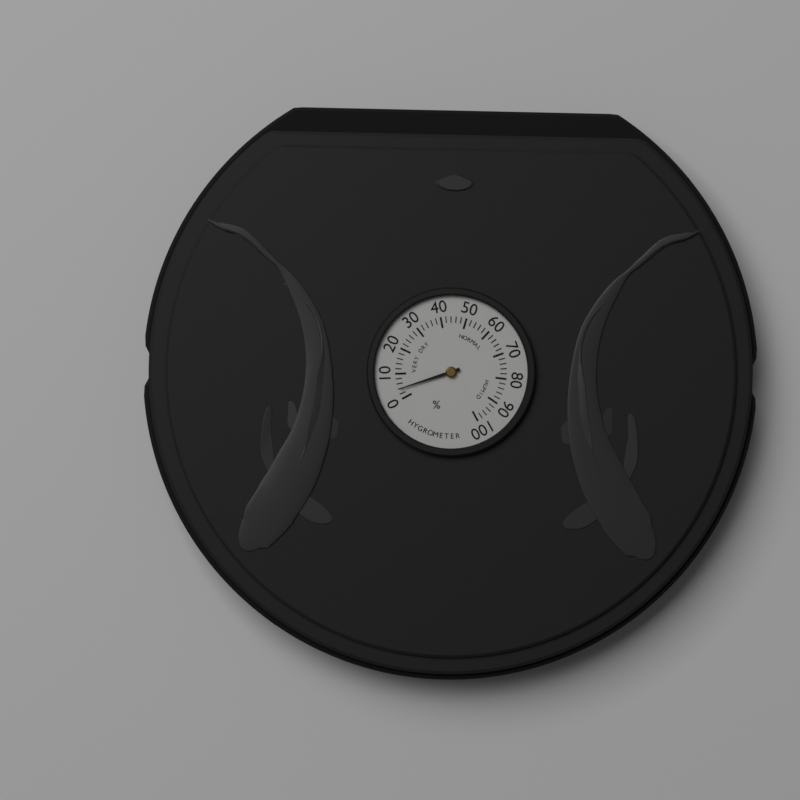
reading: 4 %
